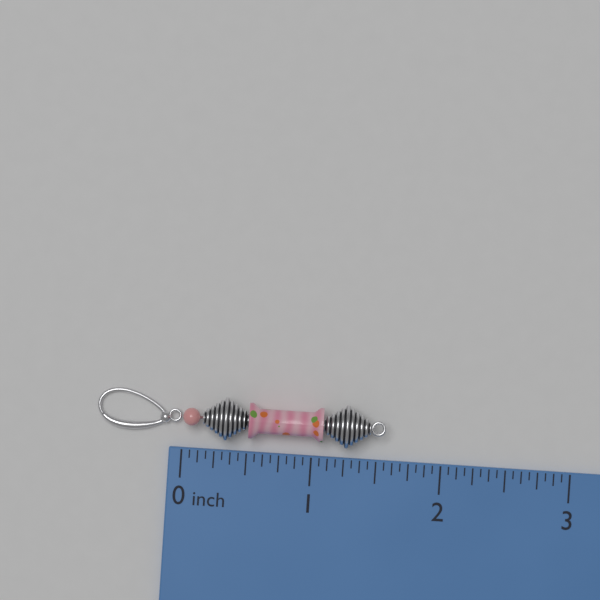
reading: 1.5625 inch
